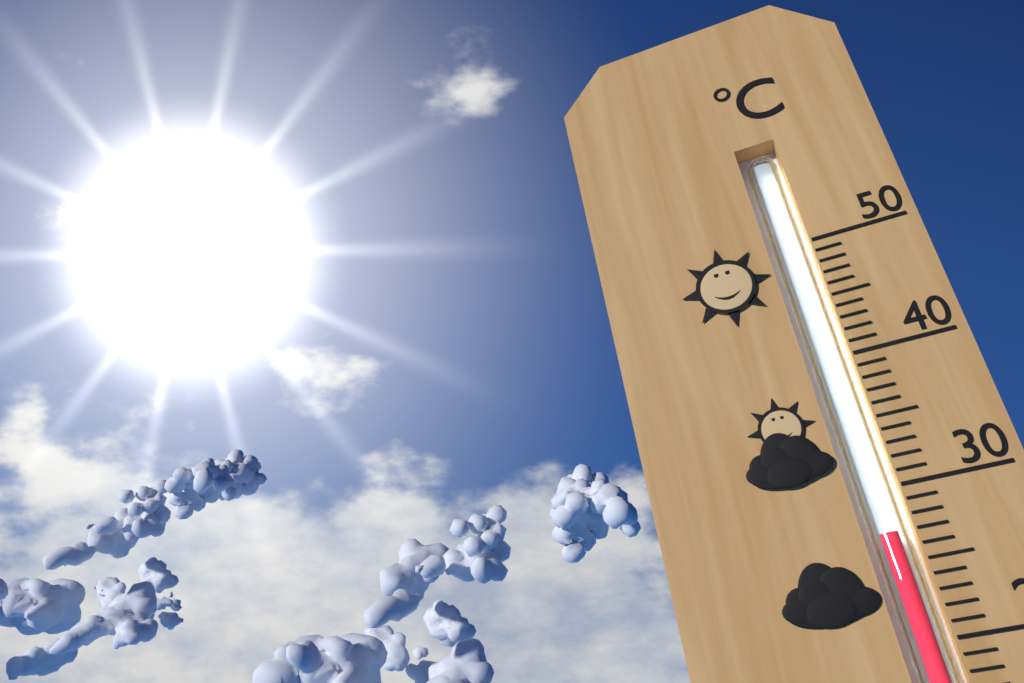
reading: 27 °C
